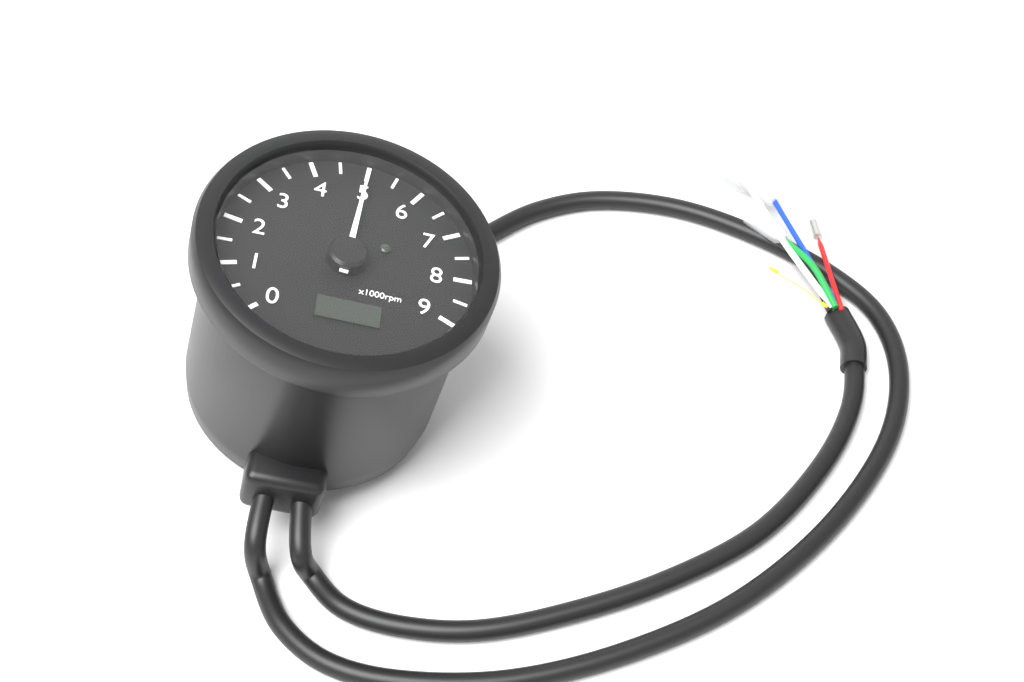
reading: 5000 rpm
